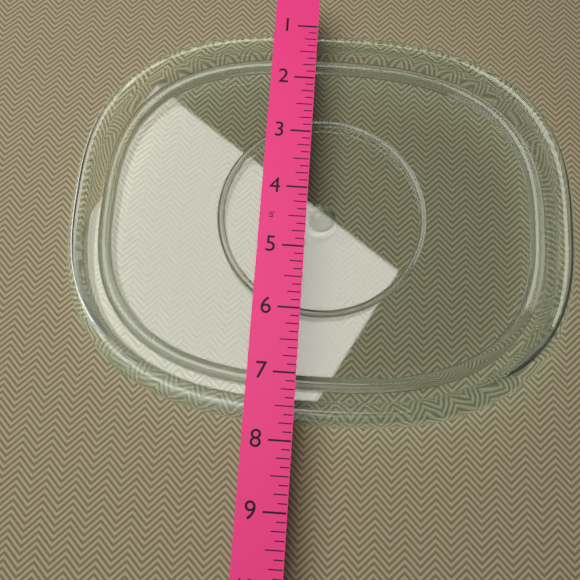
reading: 7.750 in
